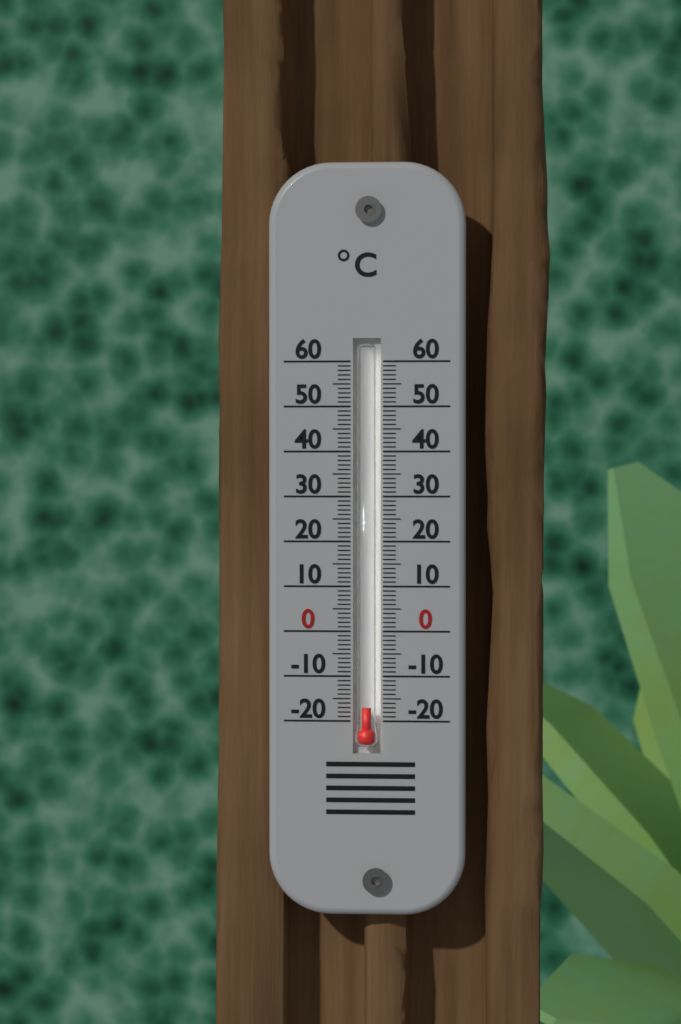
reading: -17 °C
